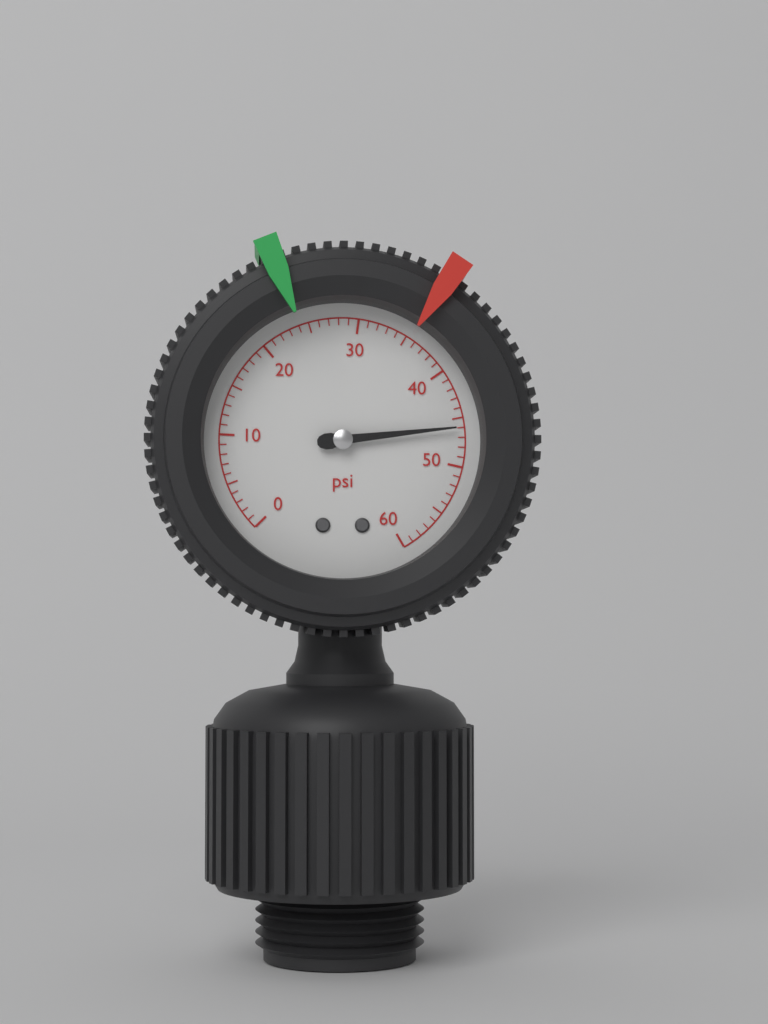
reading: 46 psi
